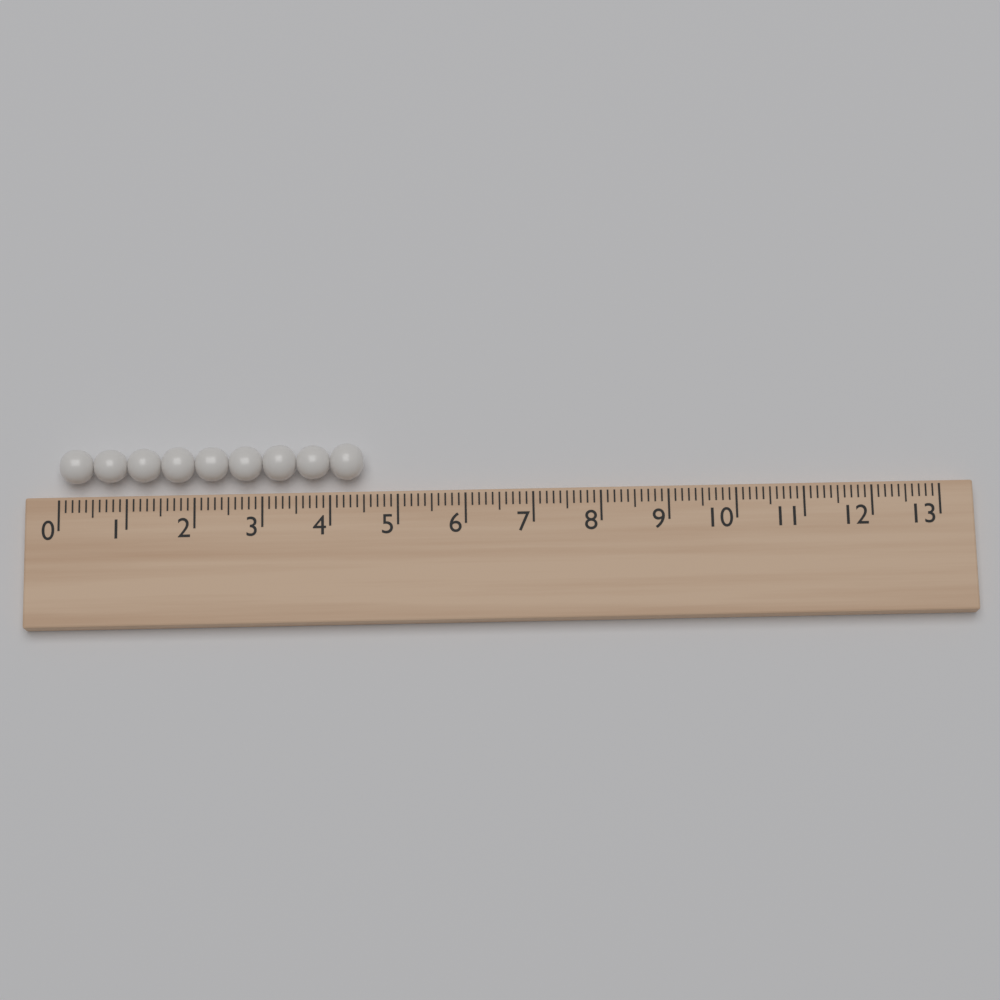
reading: 4.5 (no unit)
